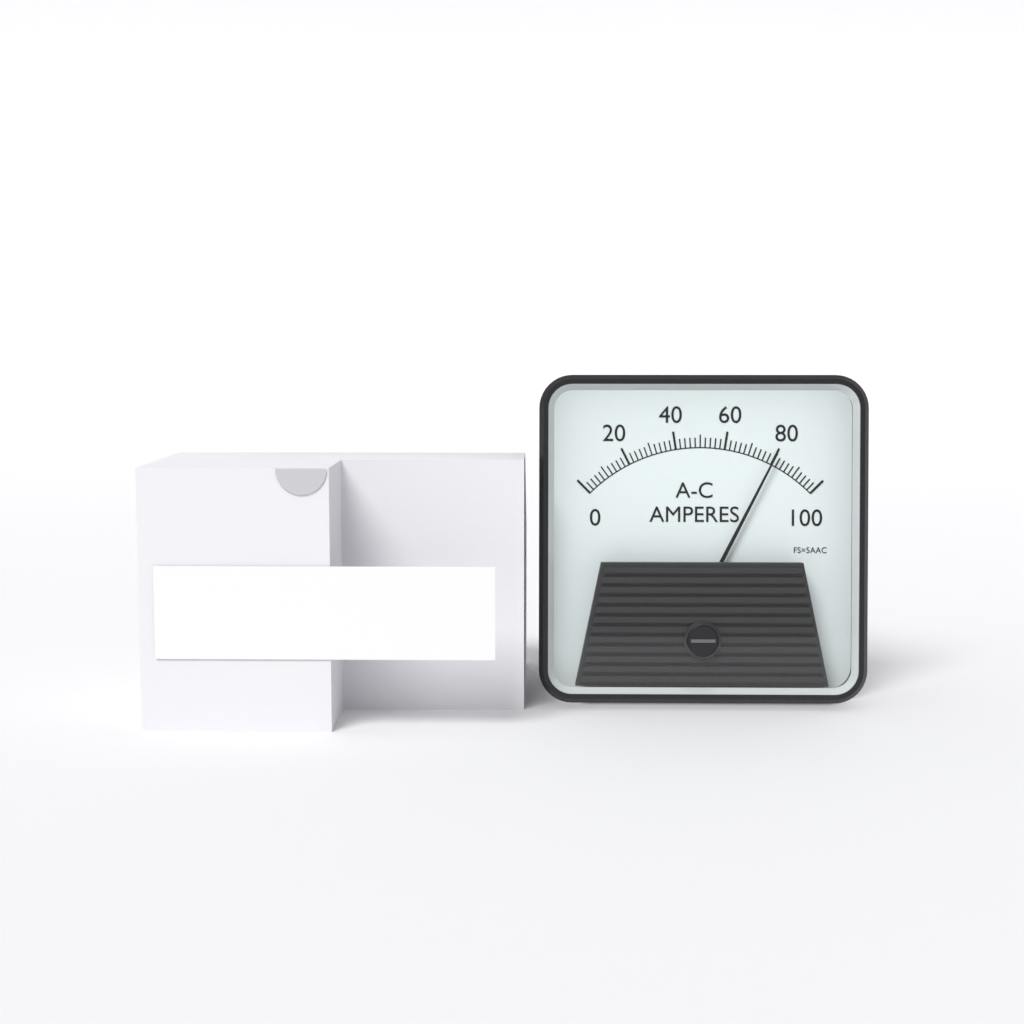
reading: 80 A
